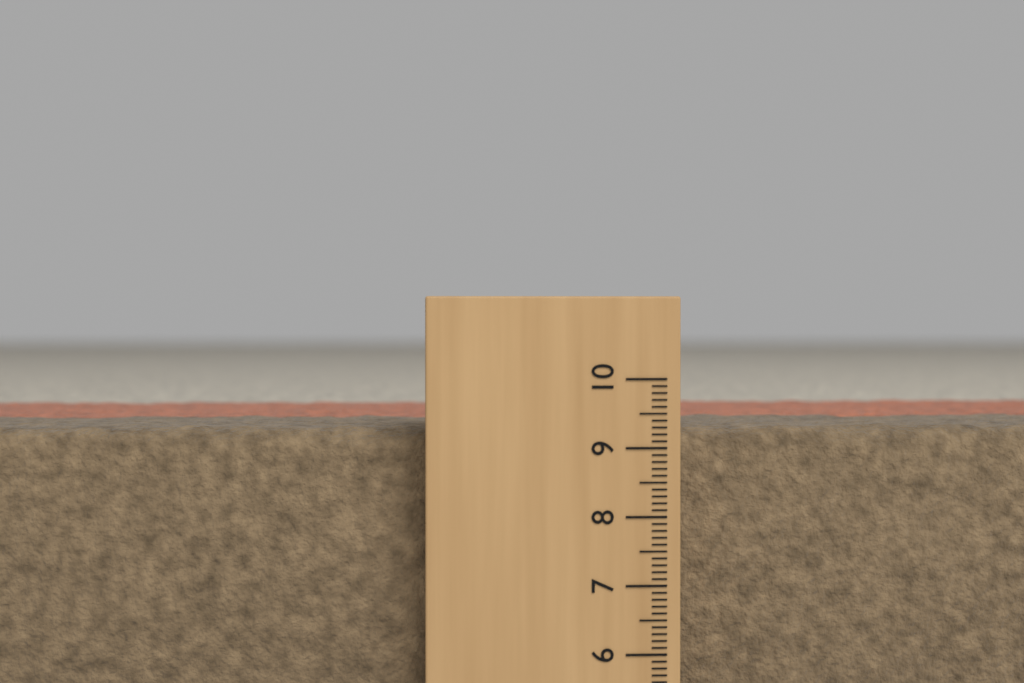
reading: 9.3 (no unit)
